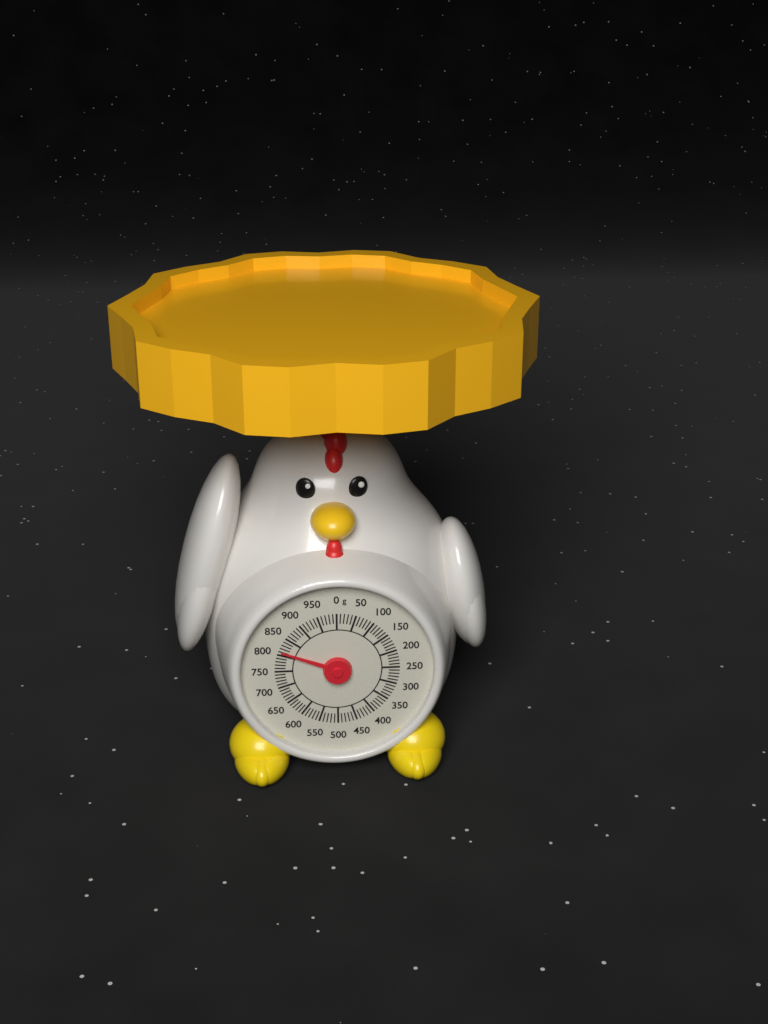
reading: 810 g
